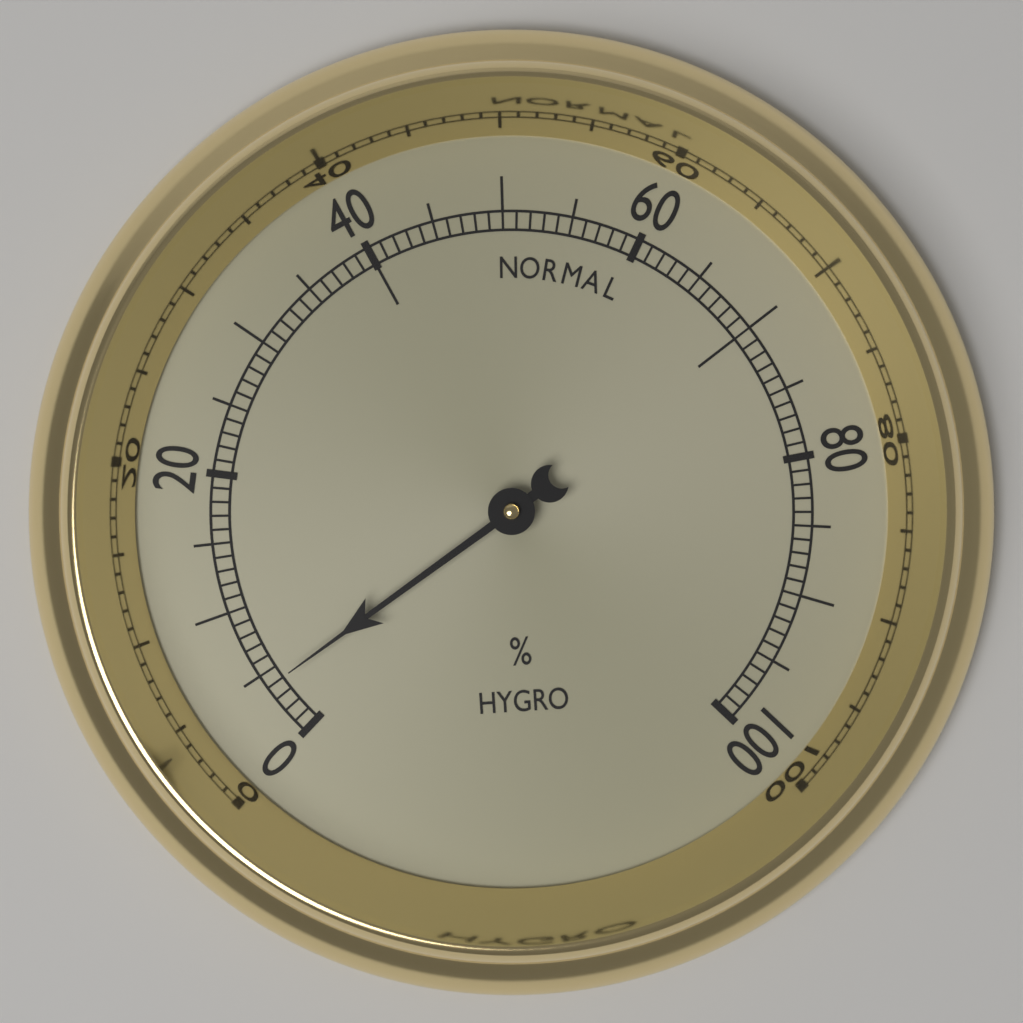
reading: 4 %
